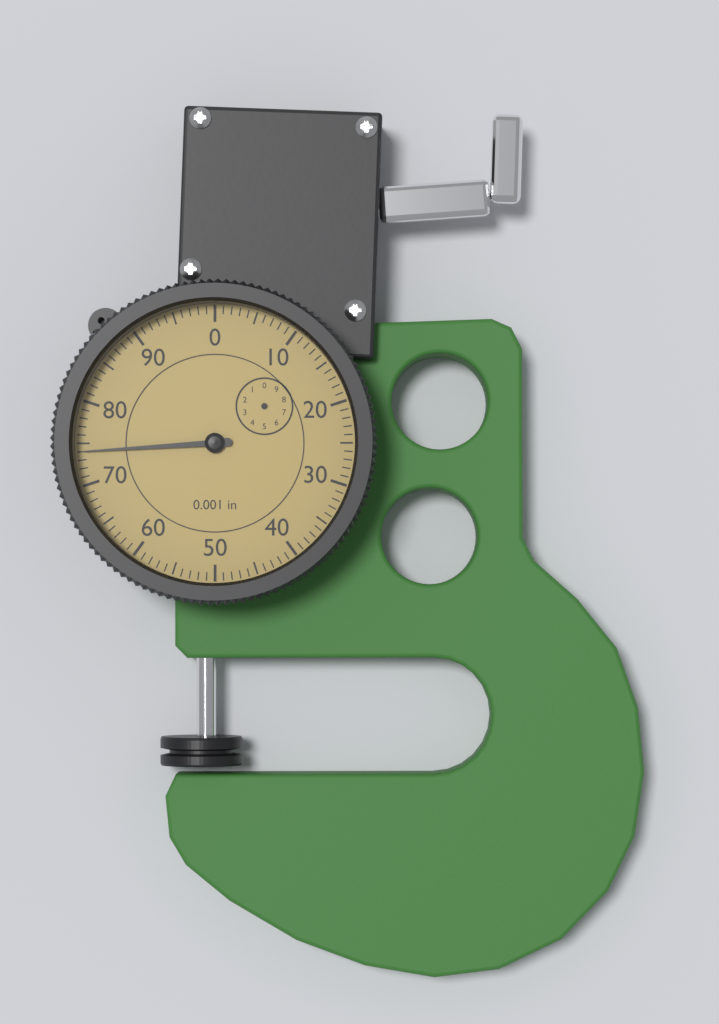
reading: 74 0.001 in
